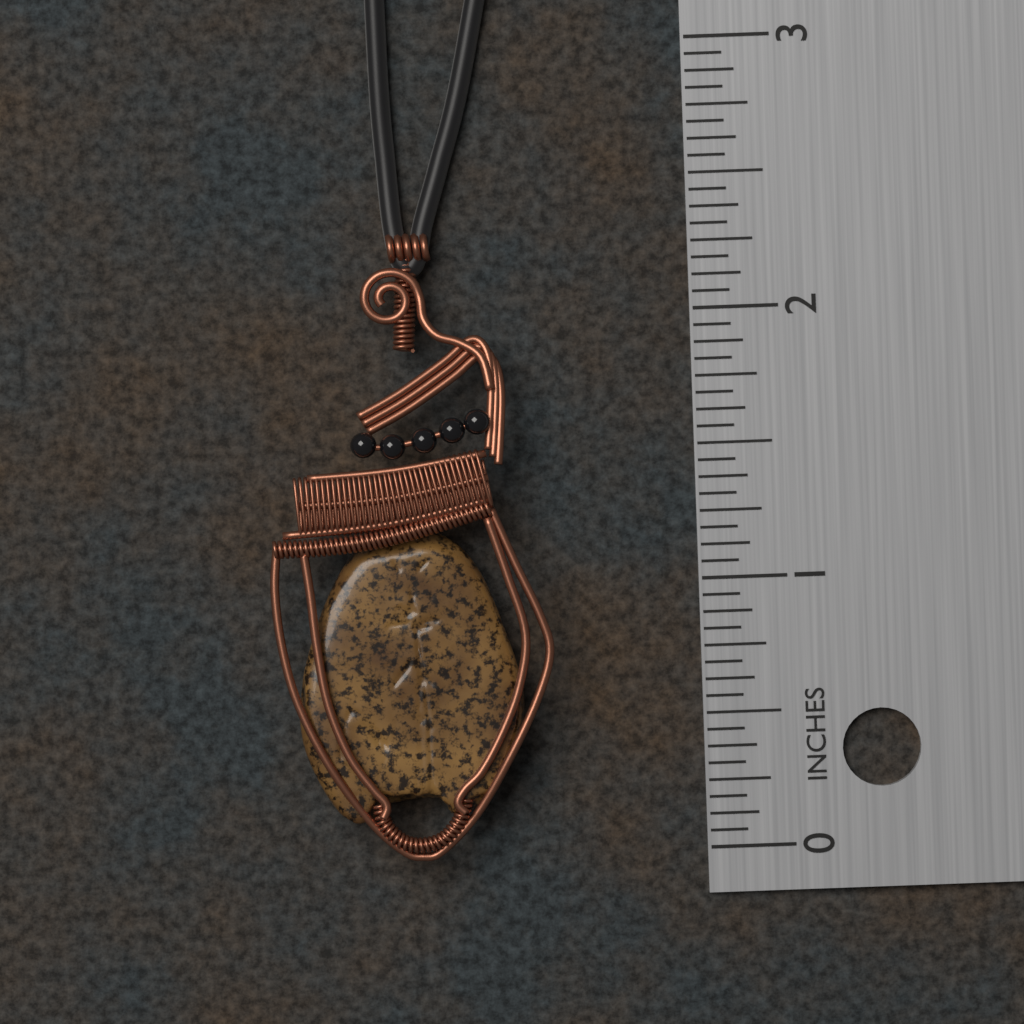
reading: 2.3125 in
